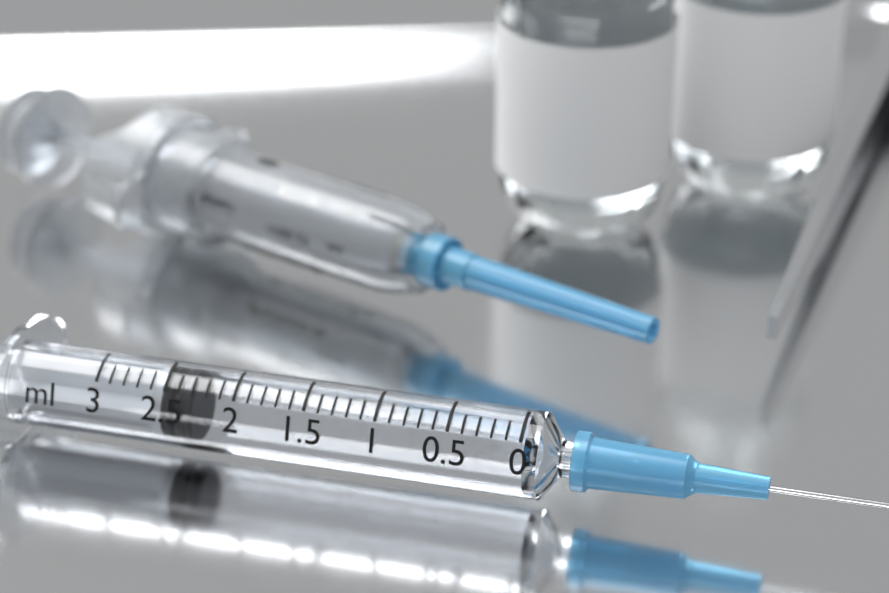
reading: 2.3 ml
